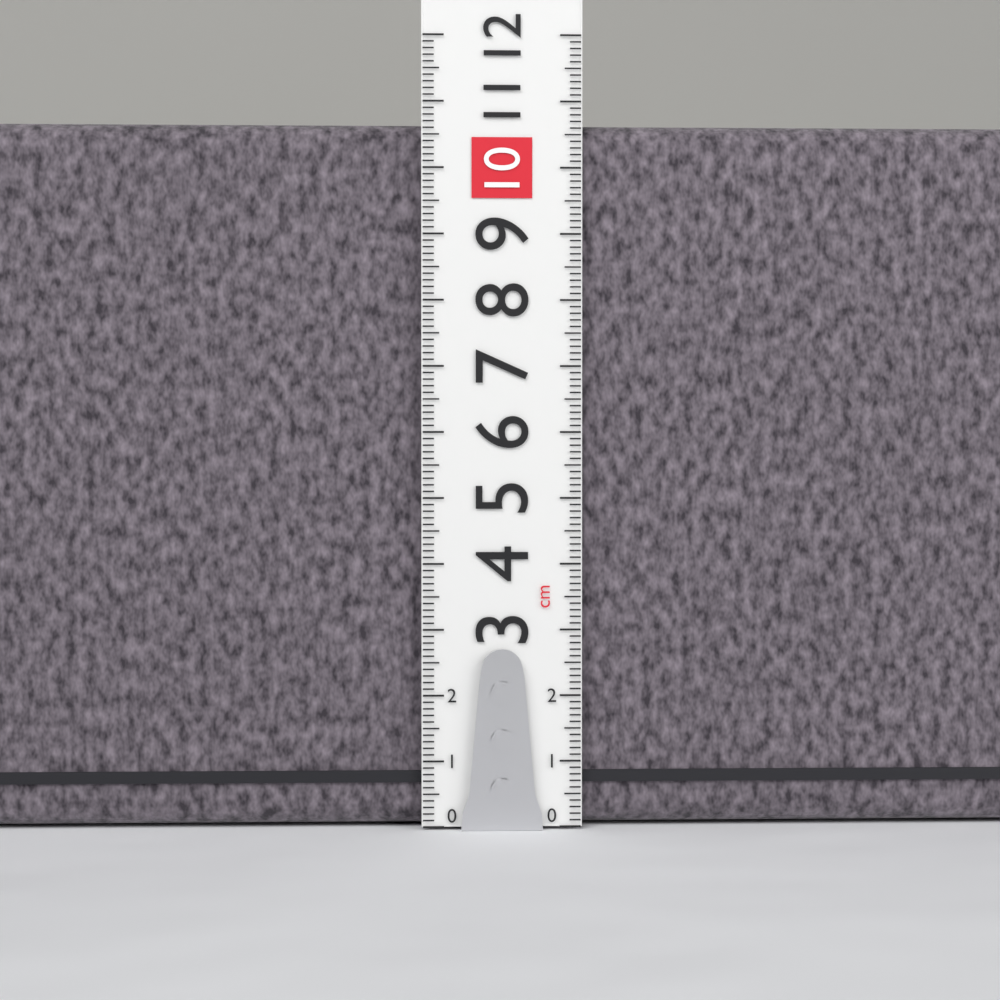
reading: 10.7 cm
